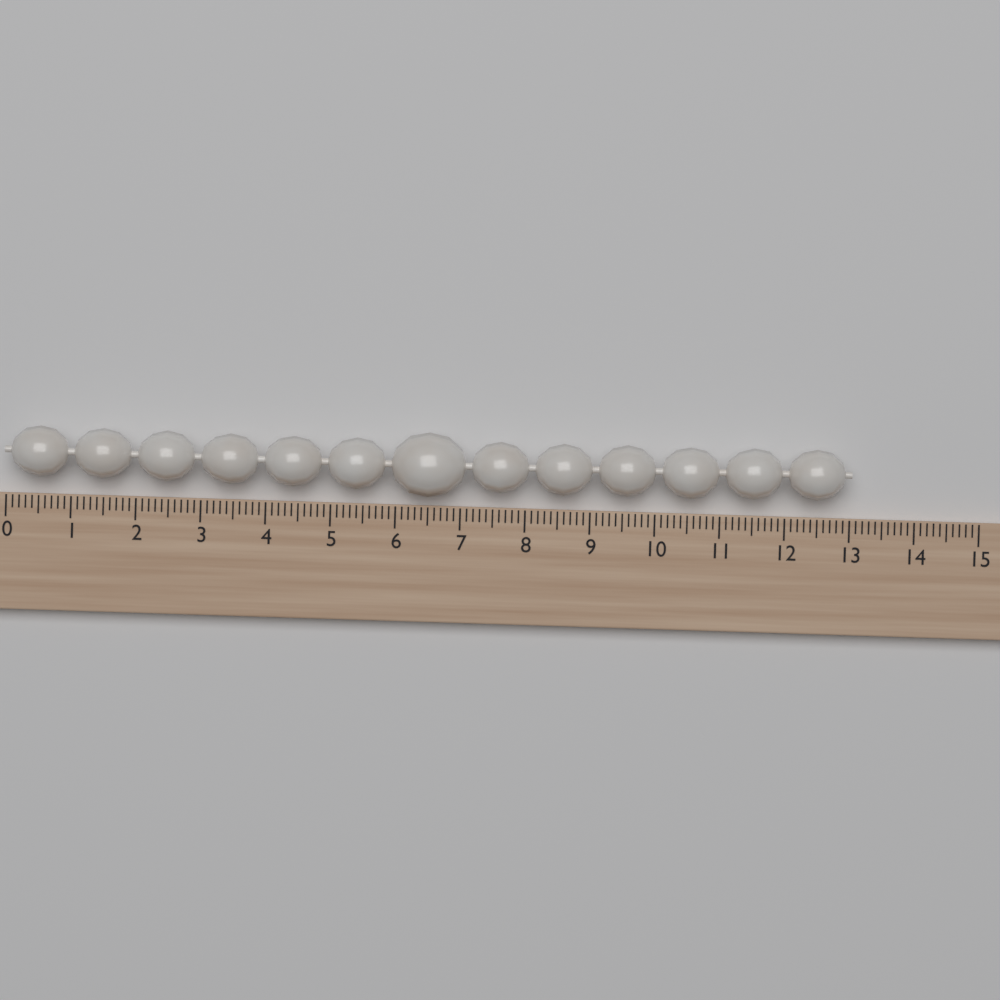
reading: 13.0 (no unit)
